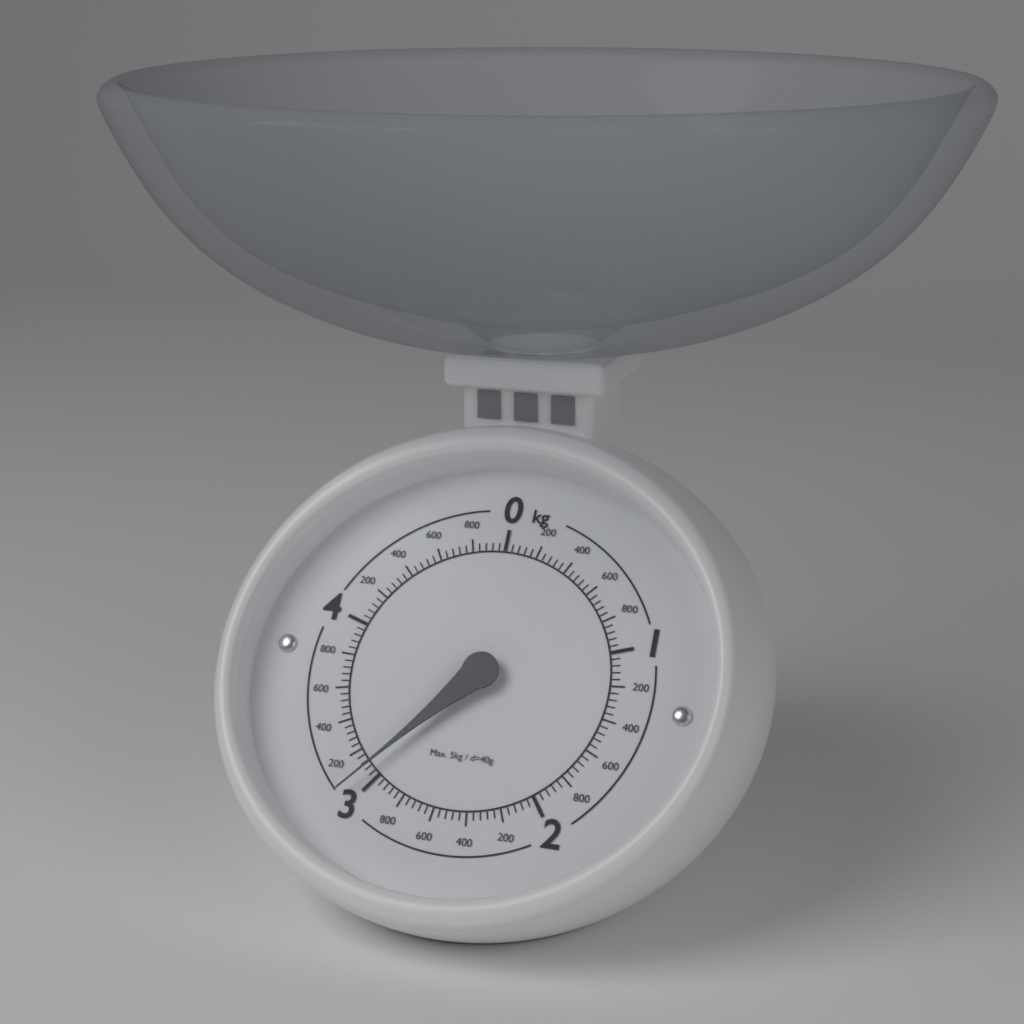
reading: 3.08 kg
